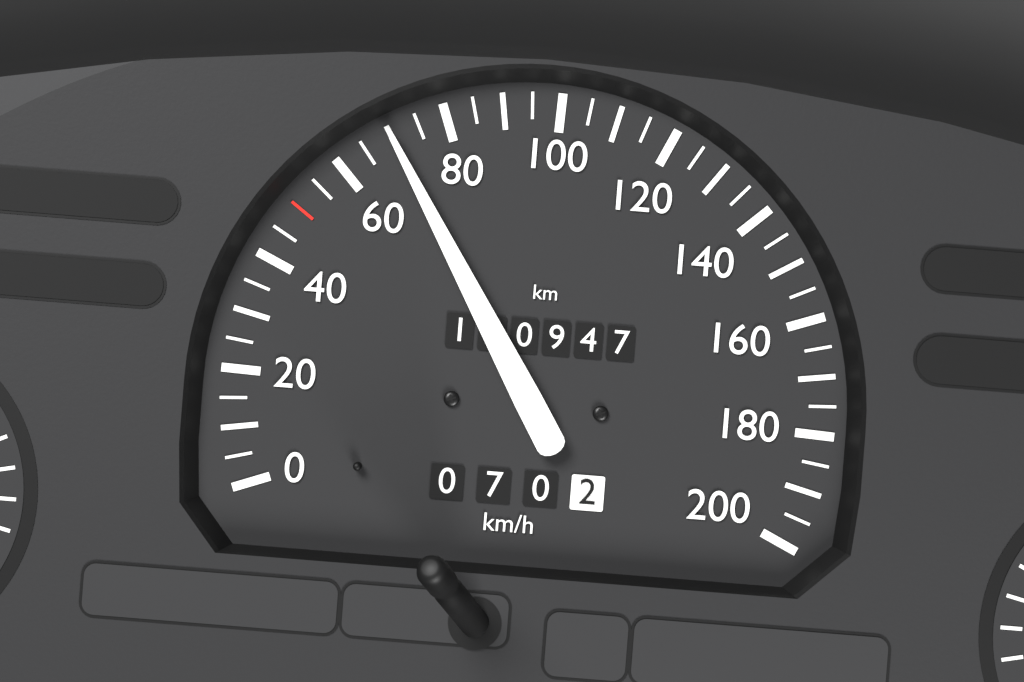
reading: 70 km/h
